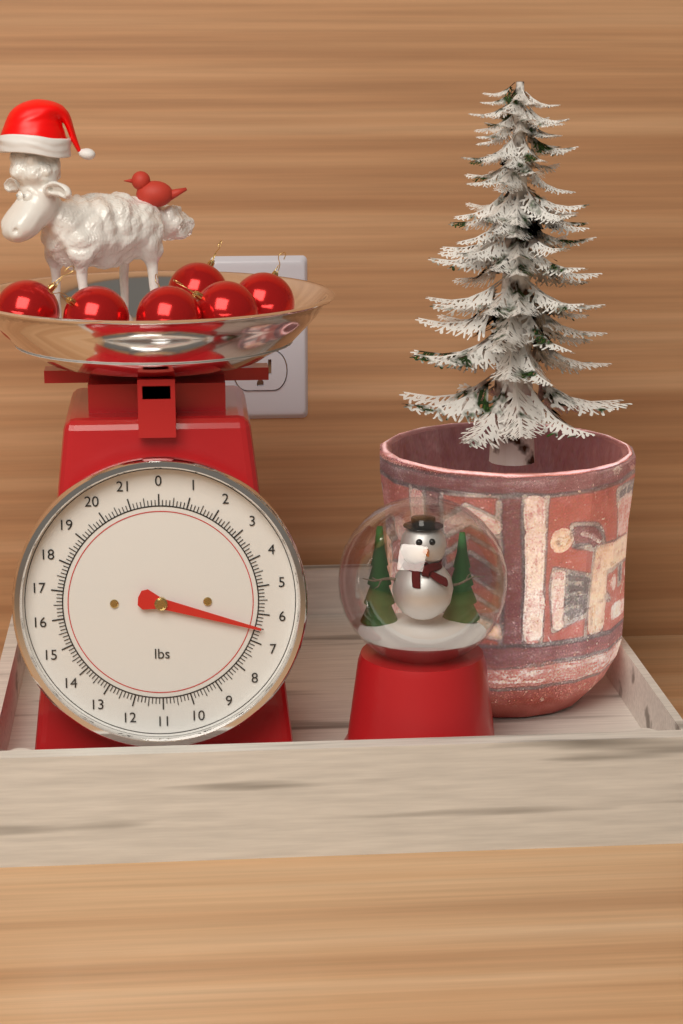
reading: 6.500 lbs
